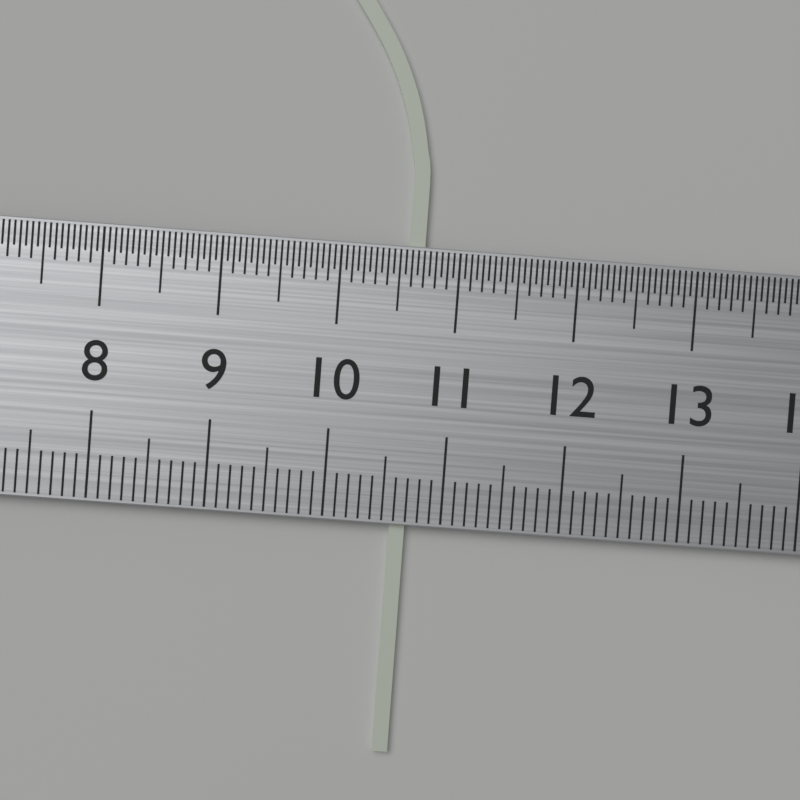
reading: 10.7 cm
